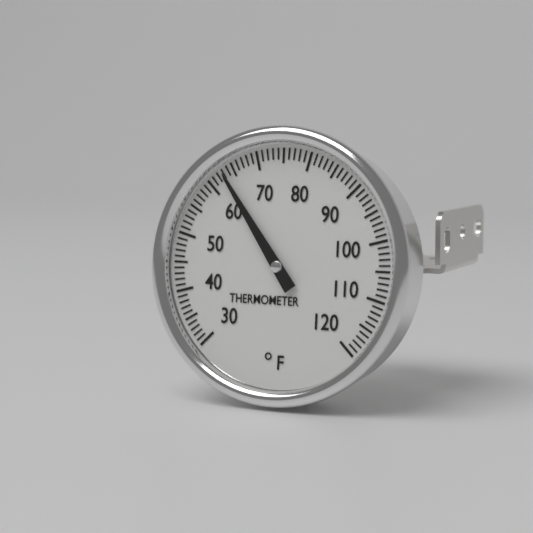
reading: 63 °F
